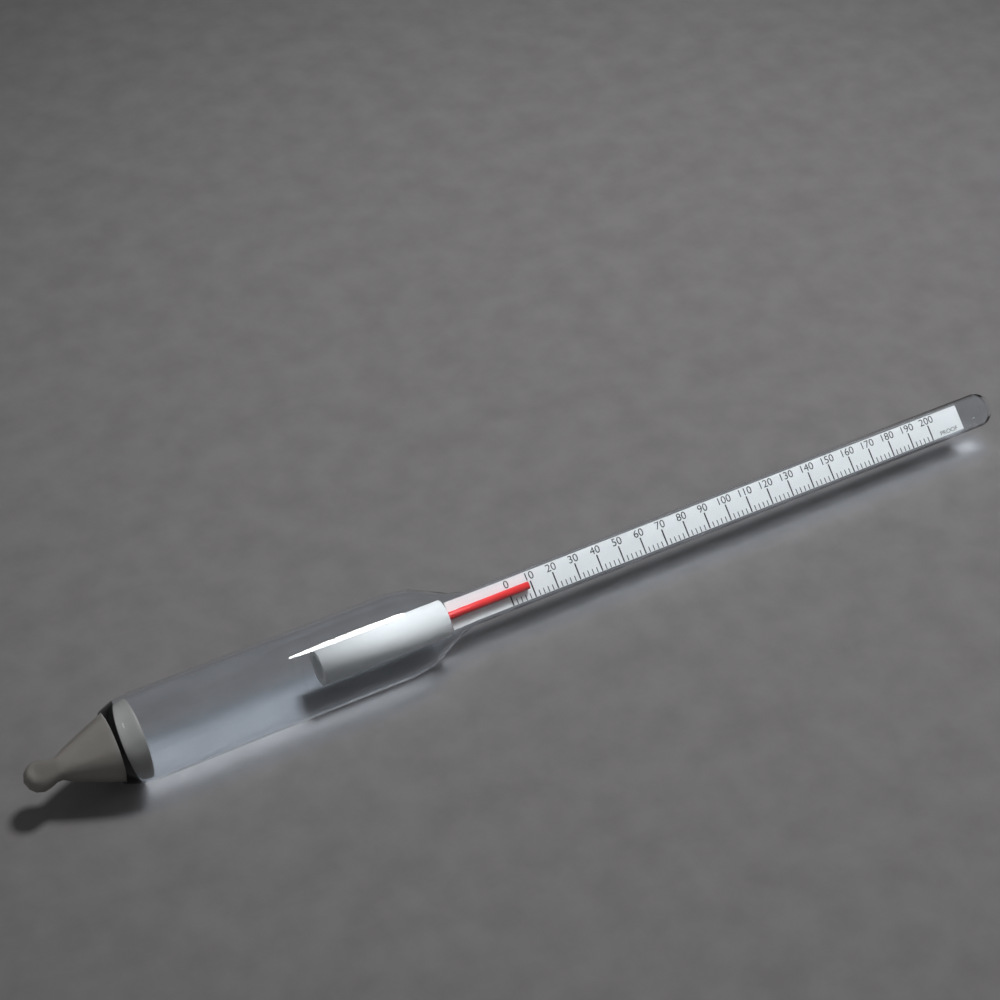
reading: 8 proof
